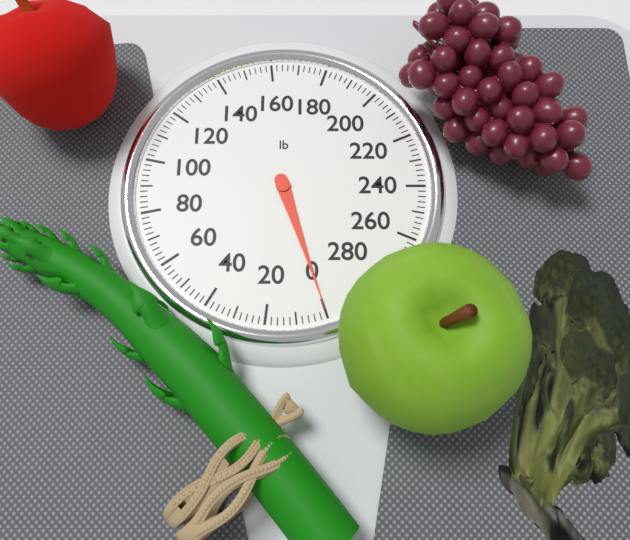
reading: 0 lb
